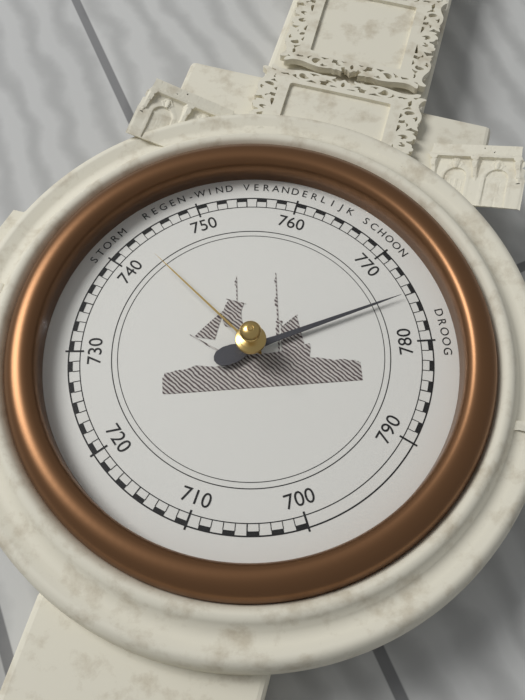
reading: 775 mmHg
